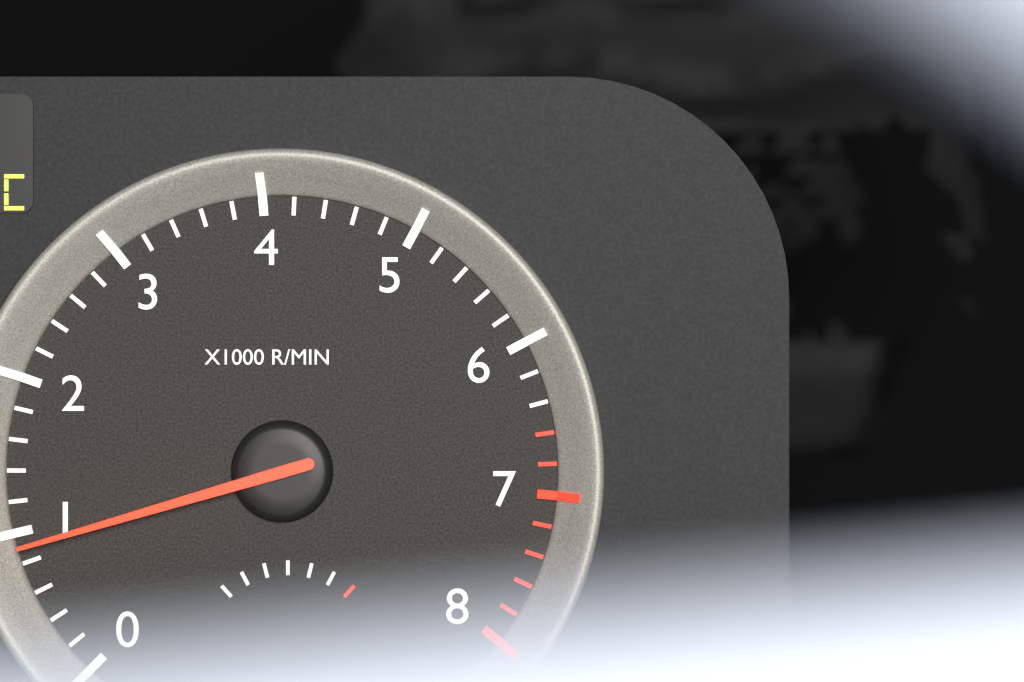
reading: 900 r/min
